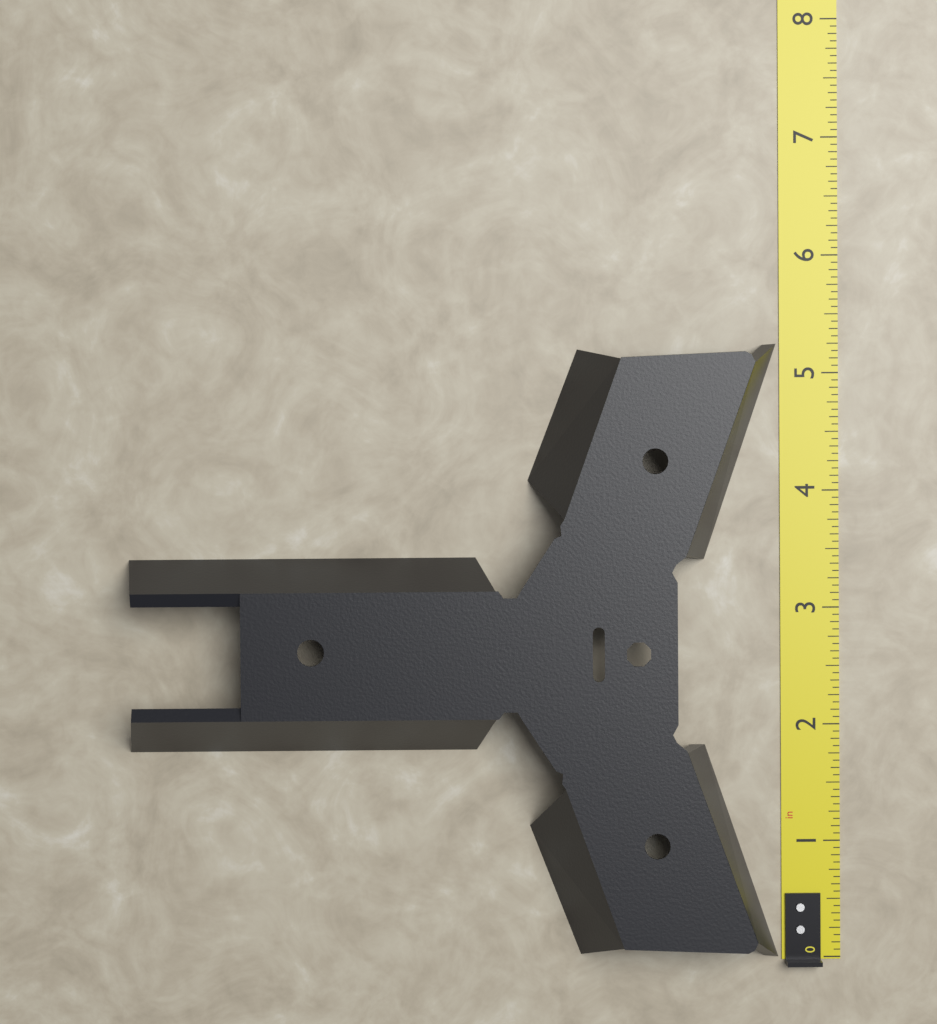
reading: 5.2500 in
